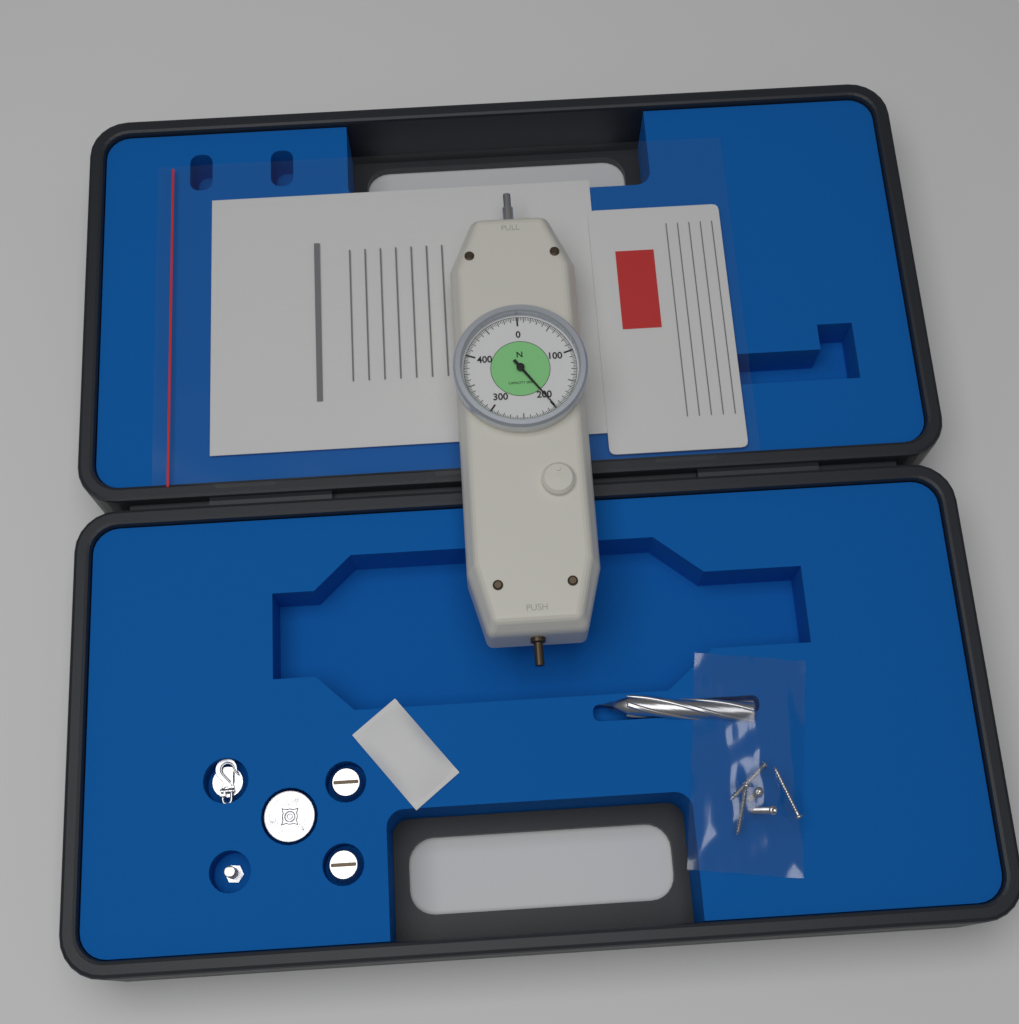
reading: 200.0 N
